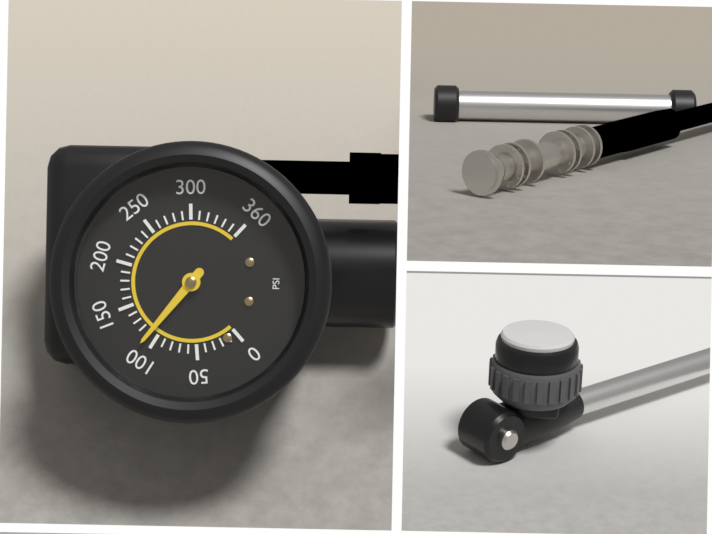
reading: 110 psi
